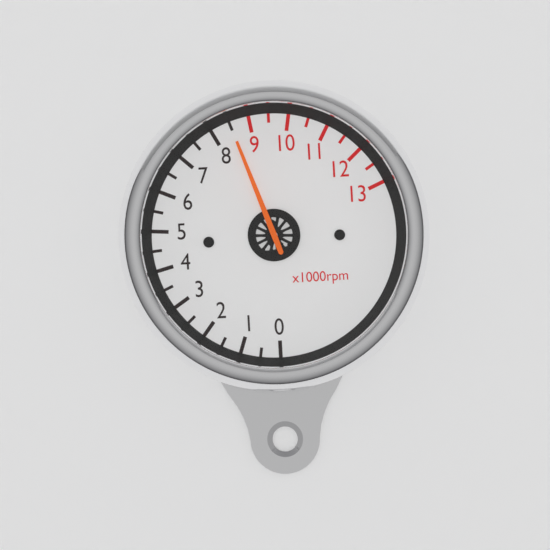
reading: 8.5 x1000rpm
